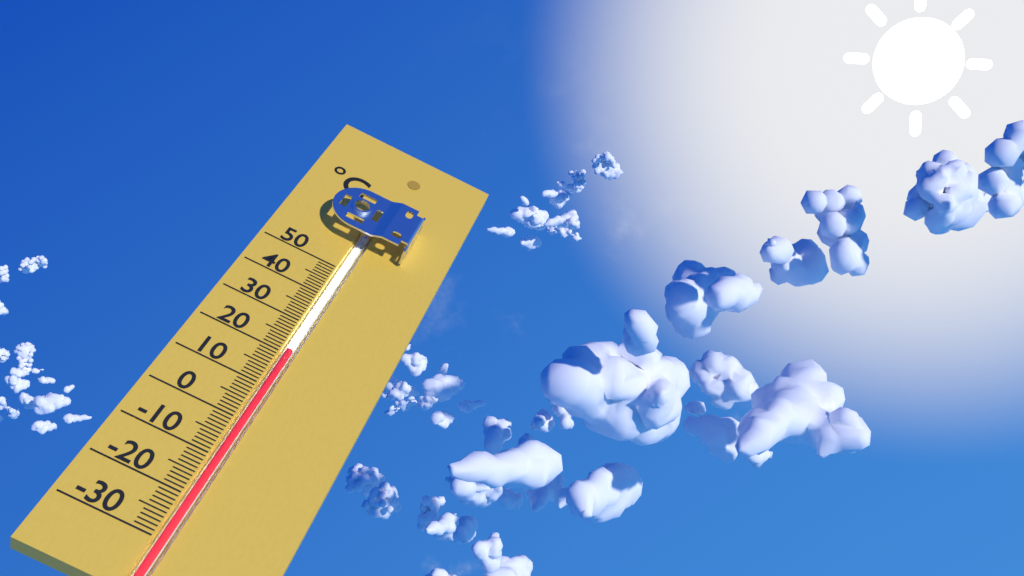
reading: 21 °C
